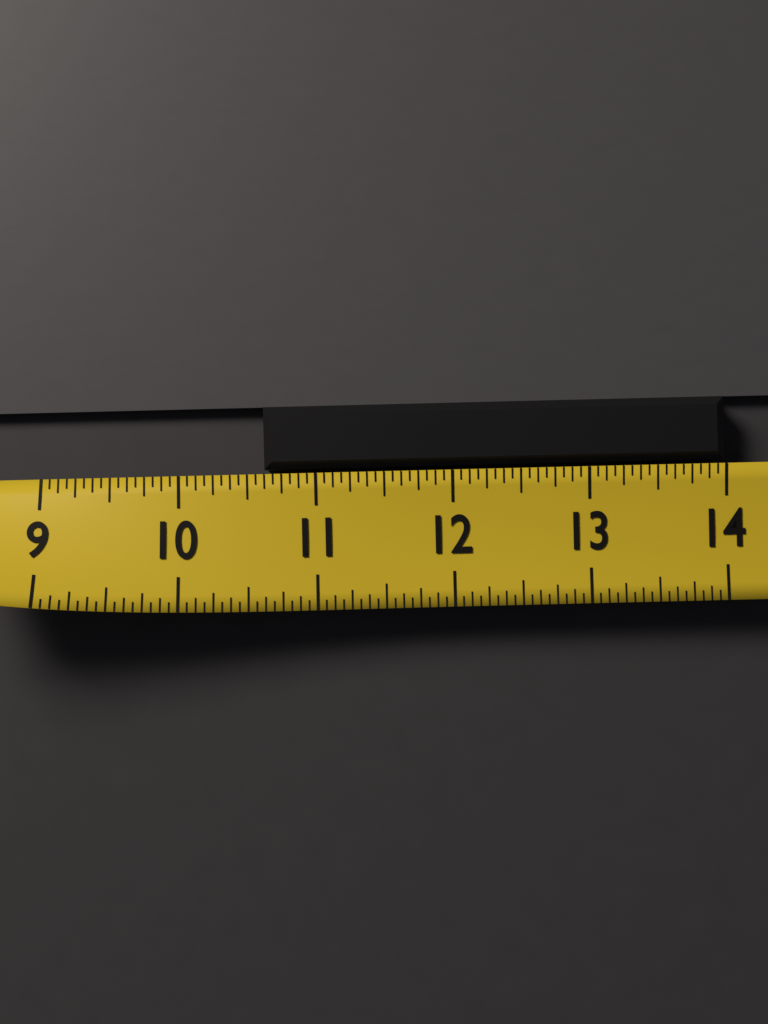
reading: 10.6250 (no unit)
